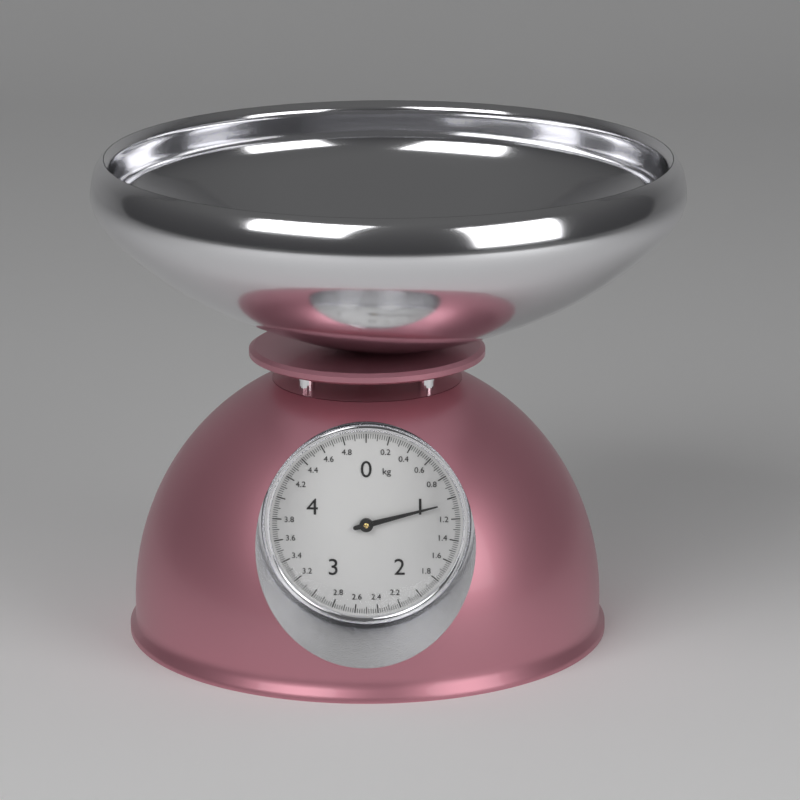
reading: 1.04 kg
